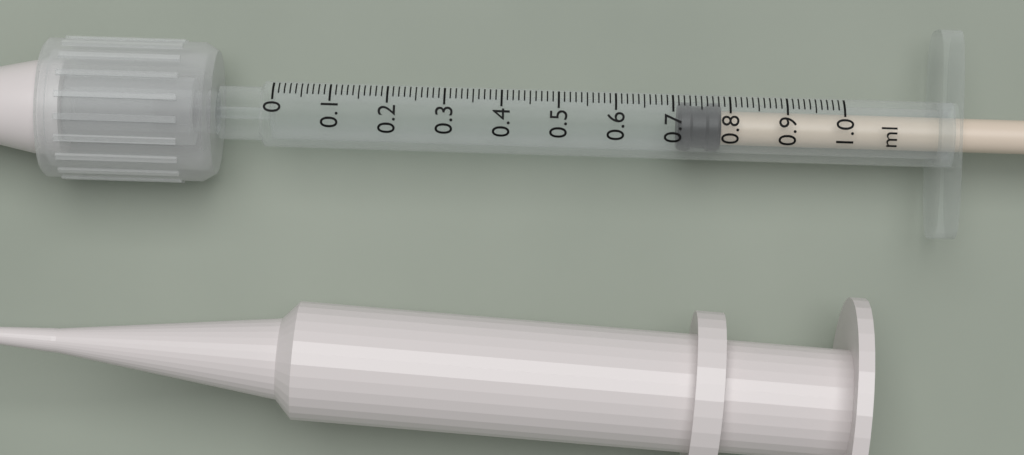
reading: 0.71 ml
